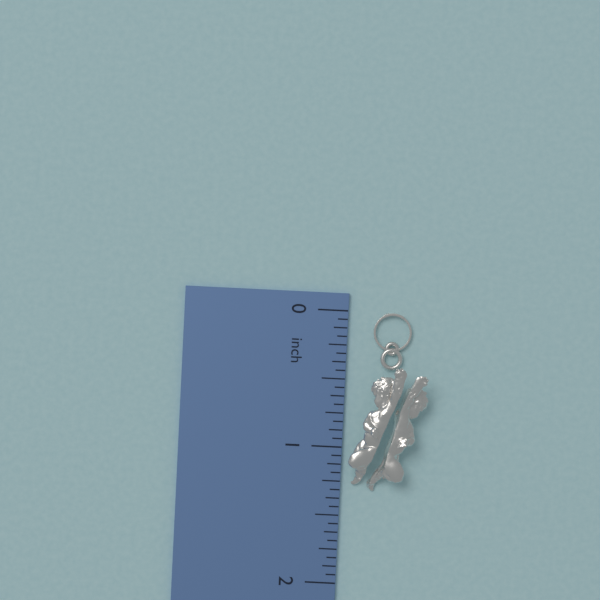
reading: 1.3125 inch
